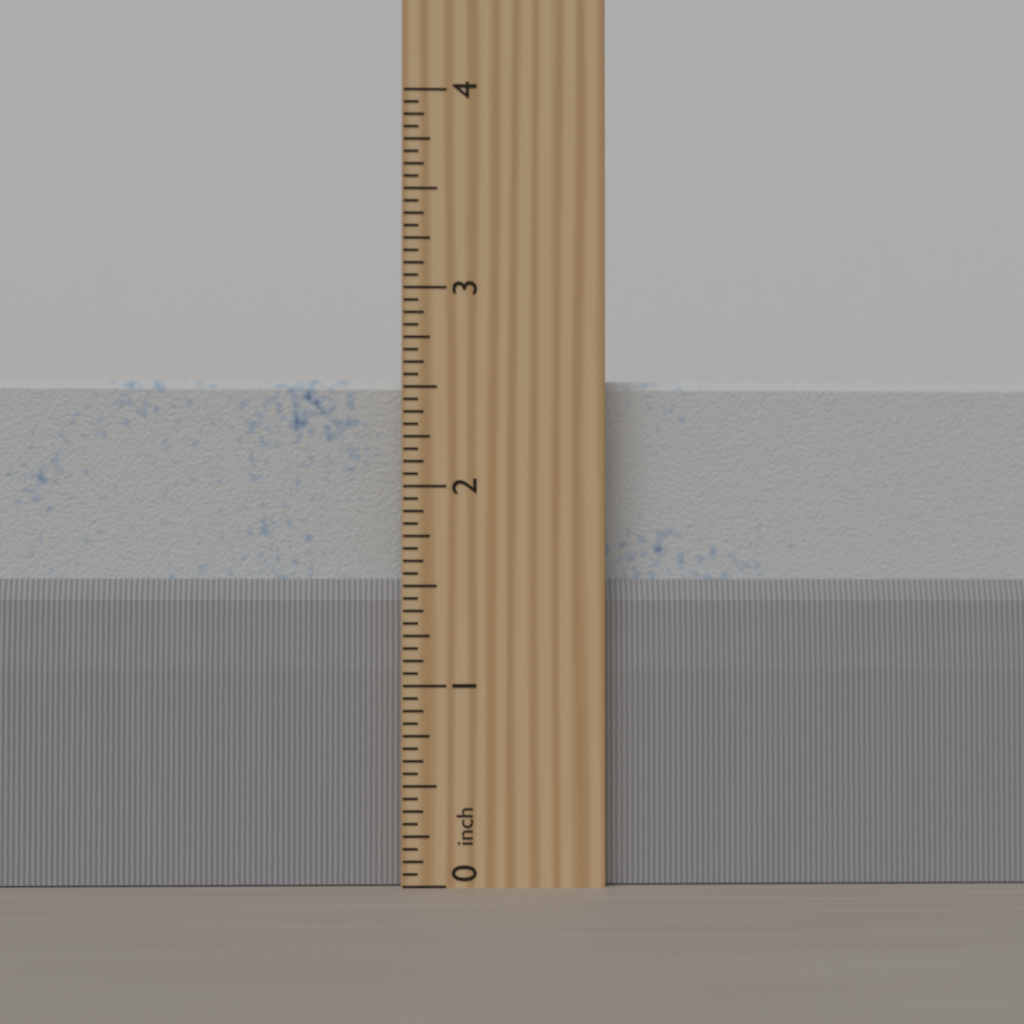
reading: 2.5625 inch
